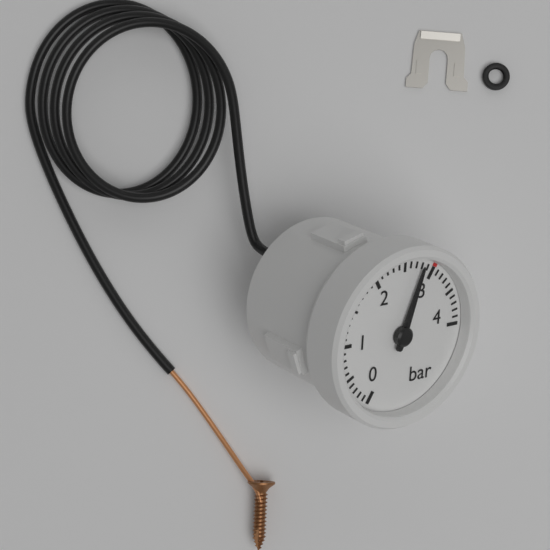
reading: 2.8 bar
